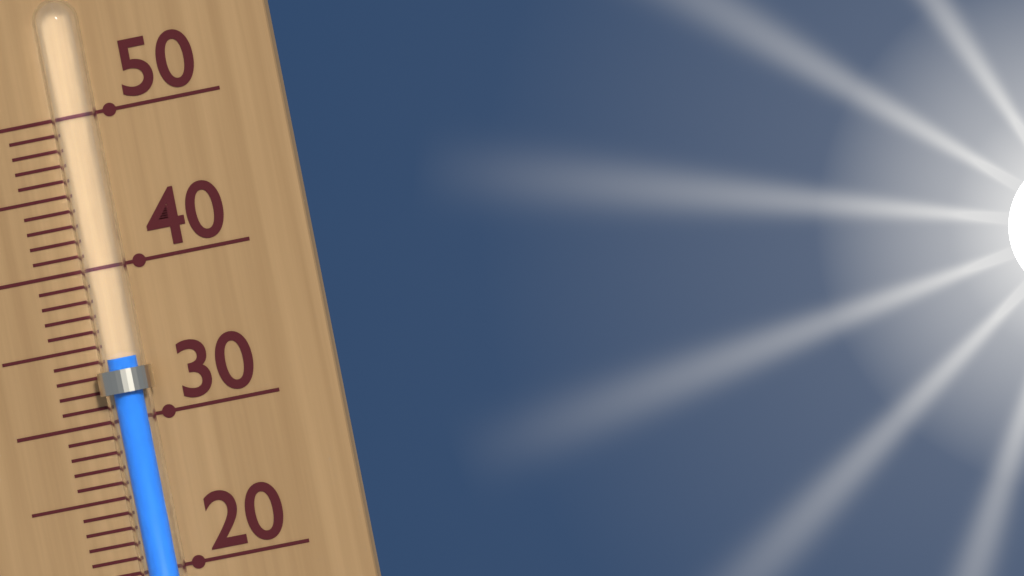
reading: 34 (no unit)
